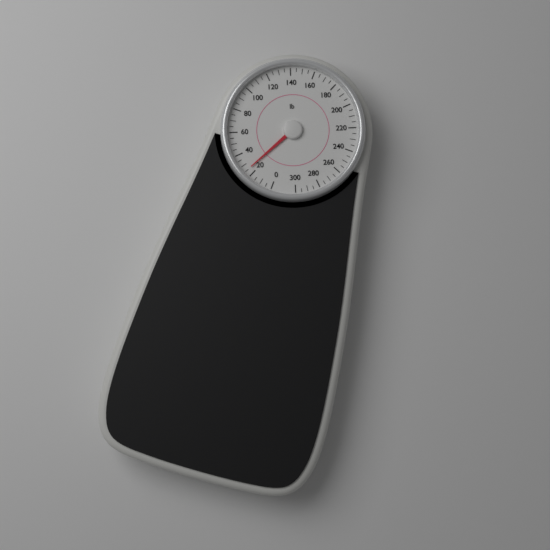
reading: 25 lb
